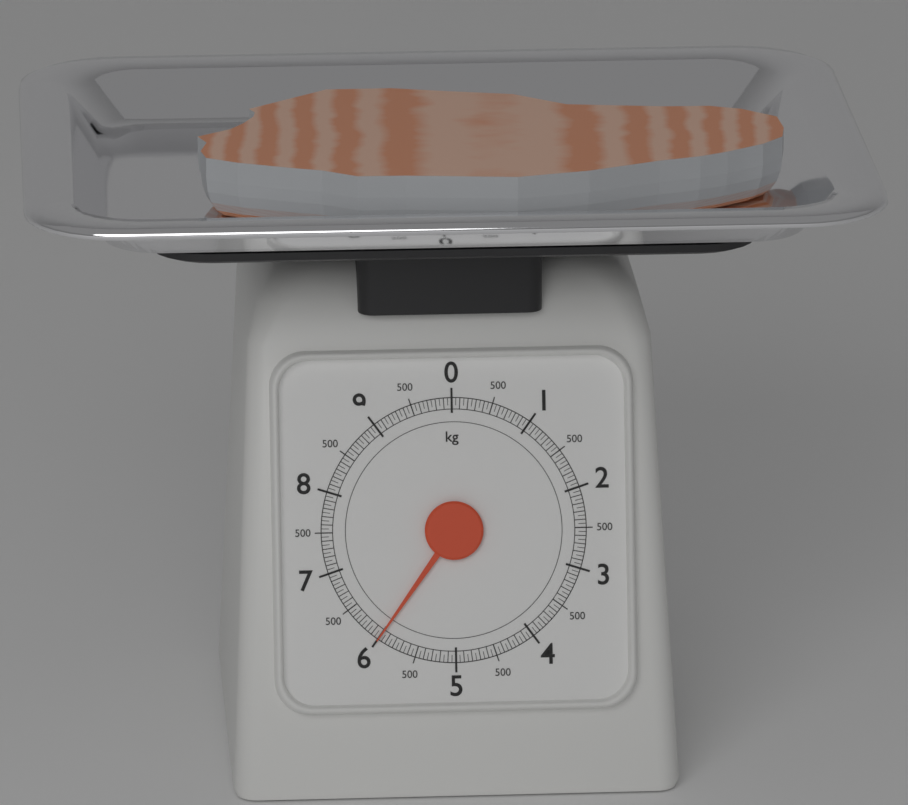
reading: 6.00 kg
